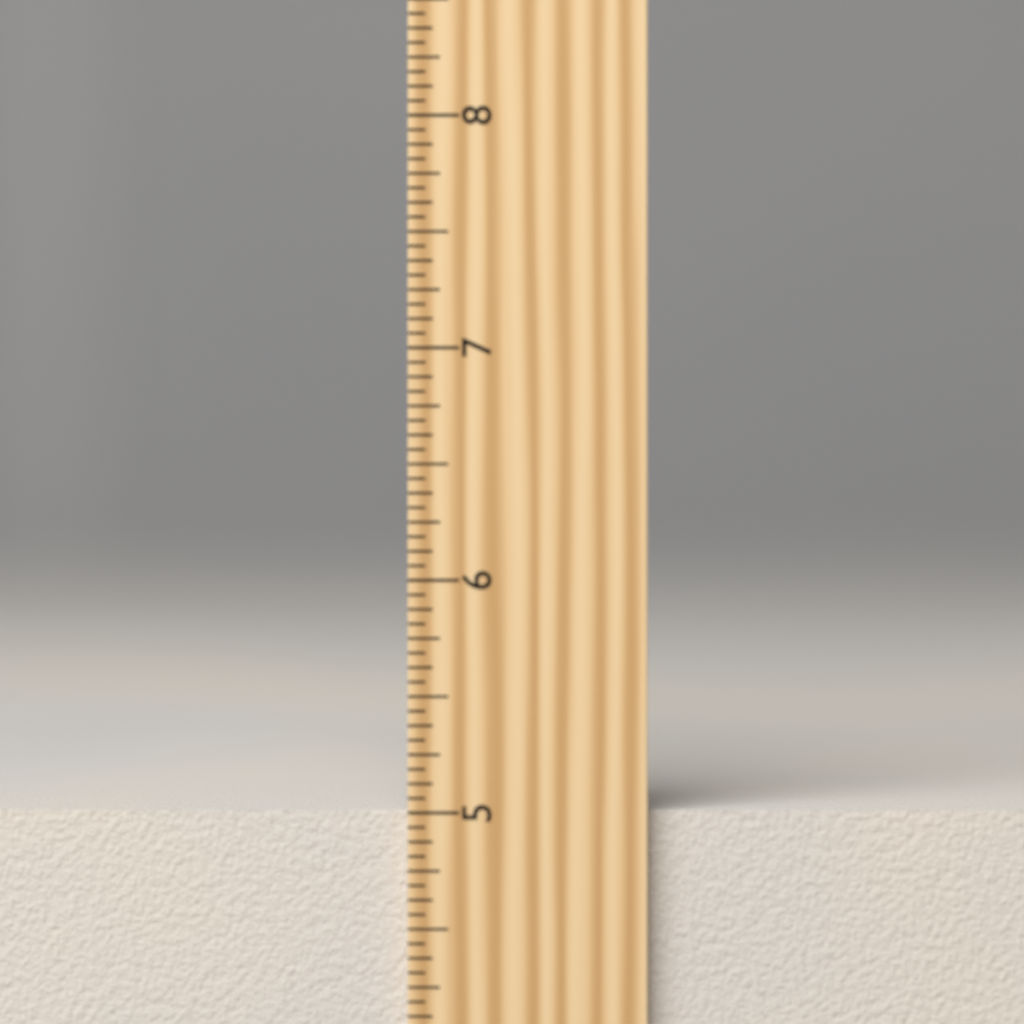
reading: 5.0000 inch
